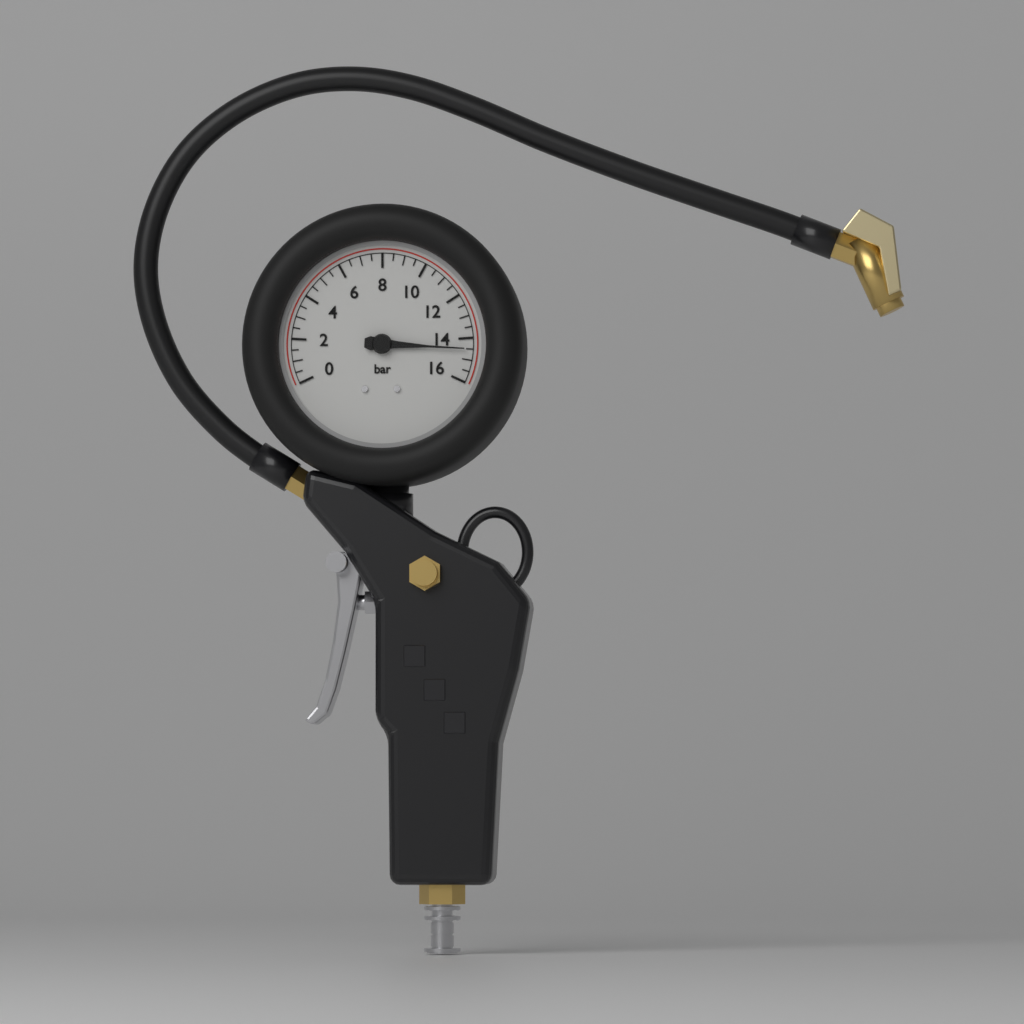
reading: 14.5 bar
